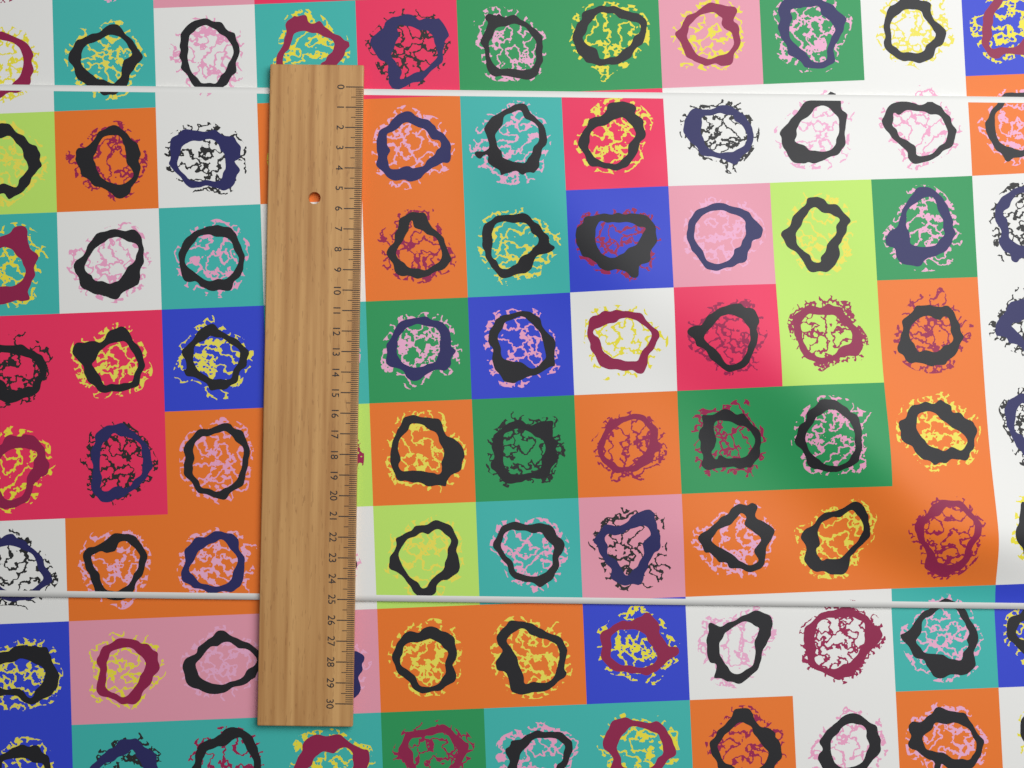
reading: 25.1 (no unit)
